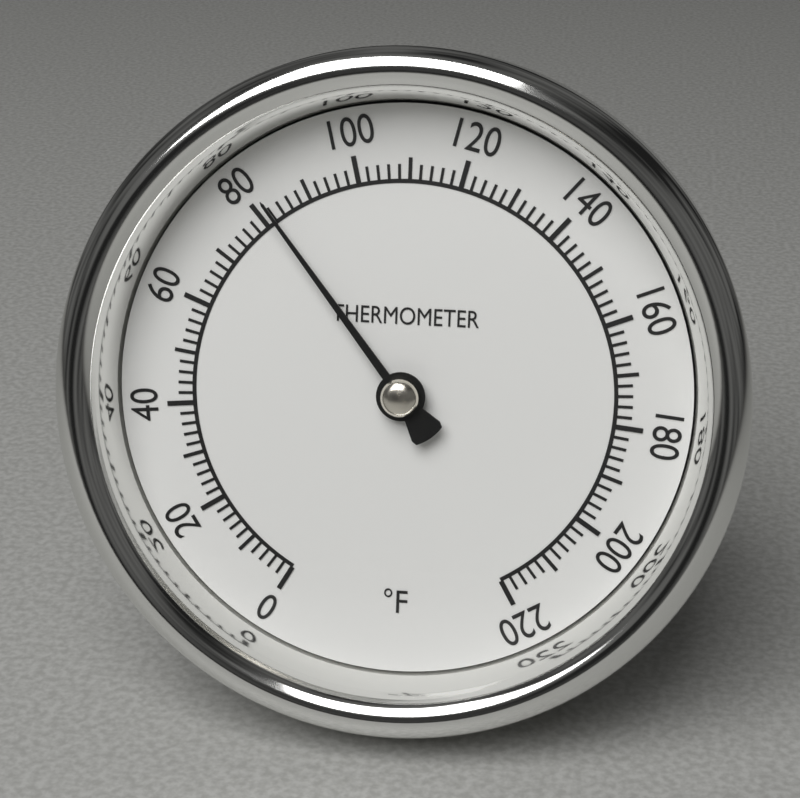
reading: 82 °F
